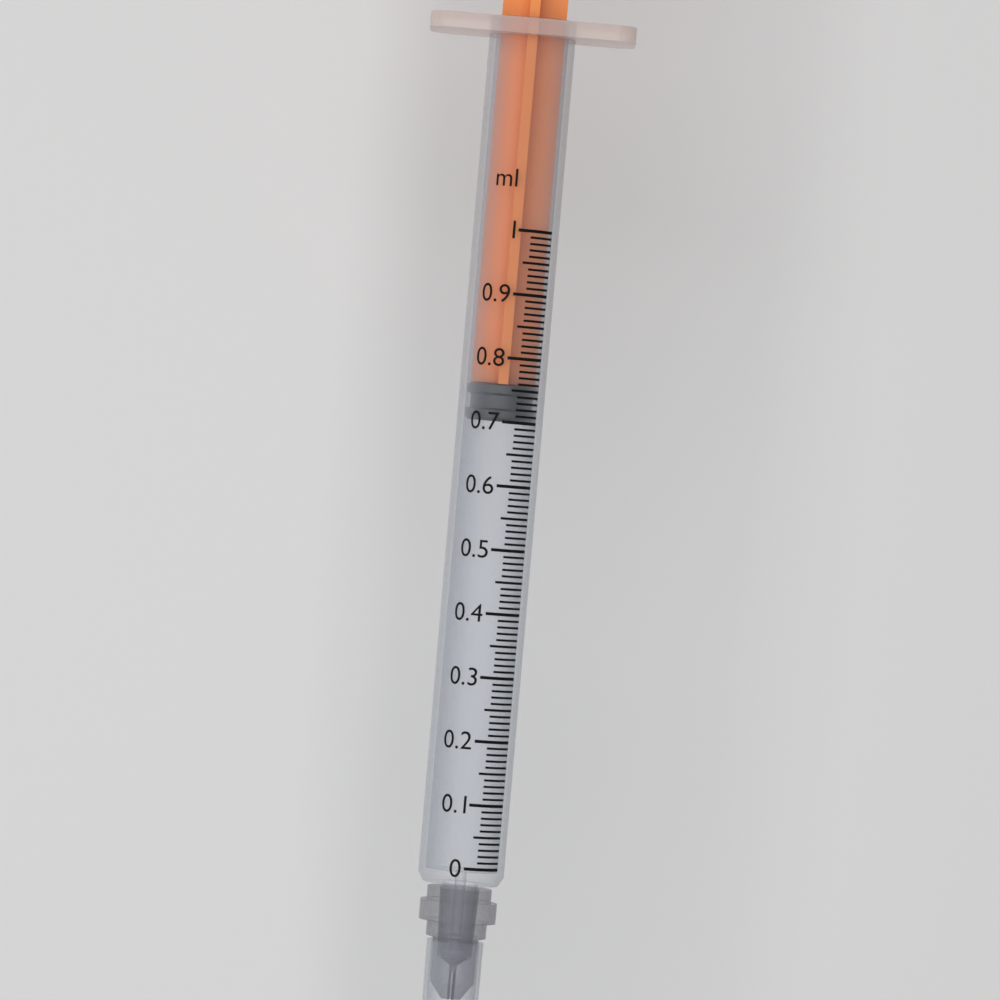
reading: 0.70 ml
